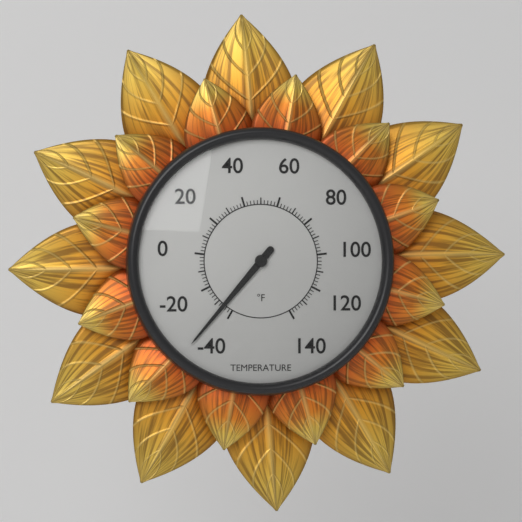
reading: -34 °F
